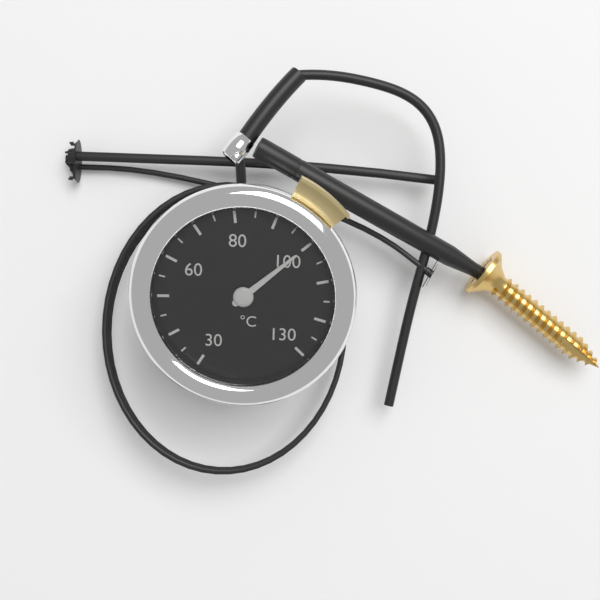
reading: 100 °C
